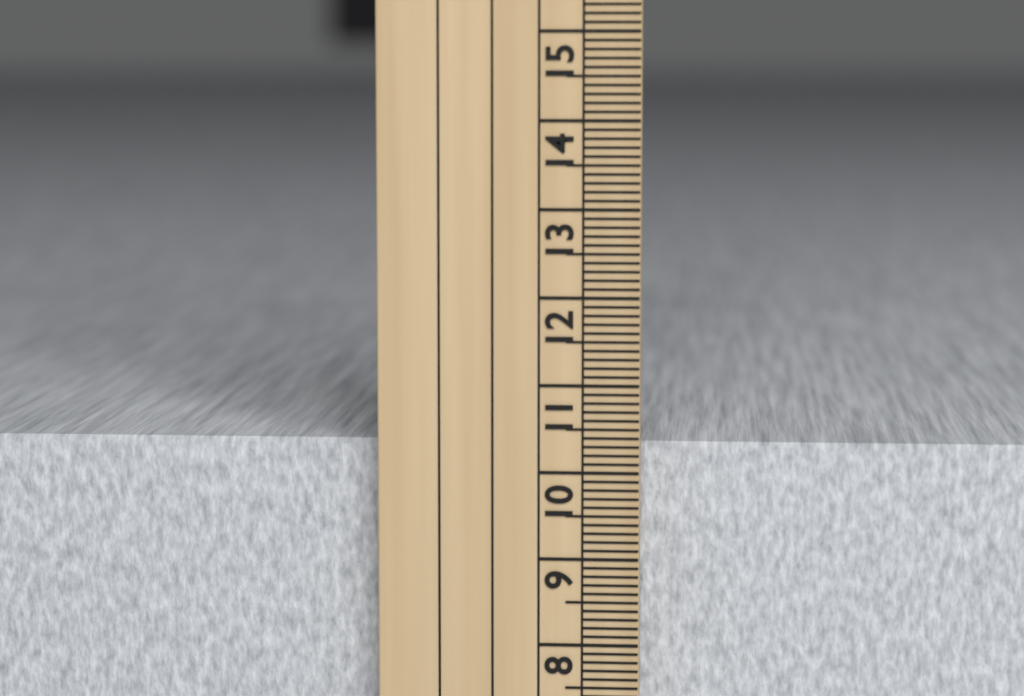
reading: 10.3 cm
